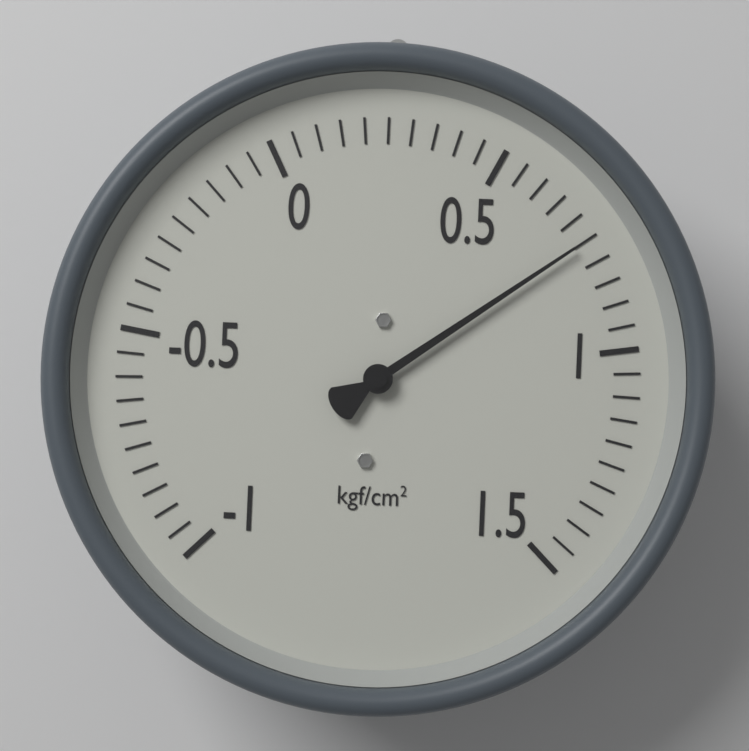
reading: 0.75 kgf/cm²
